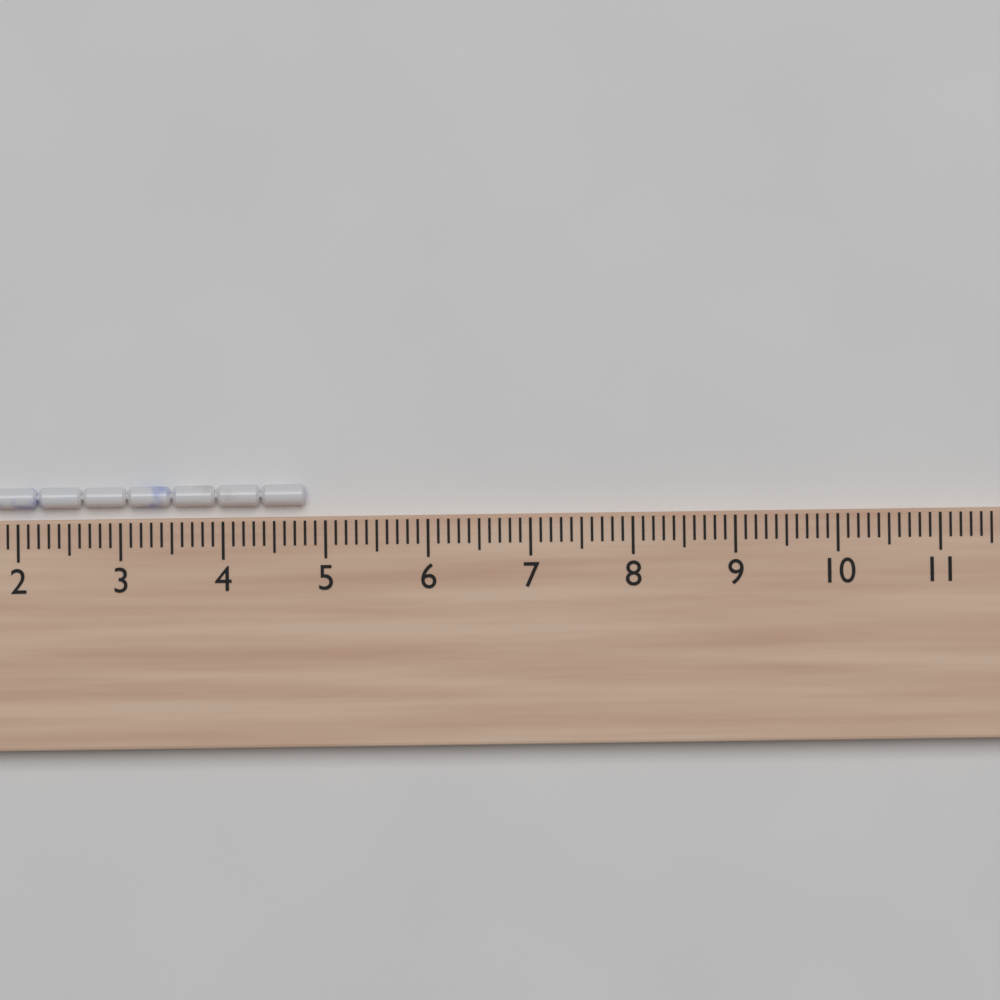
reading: 4.8 cm
